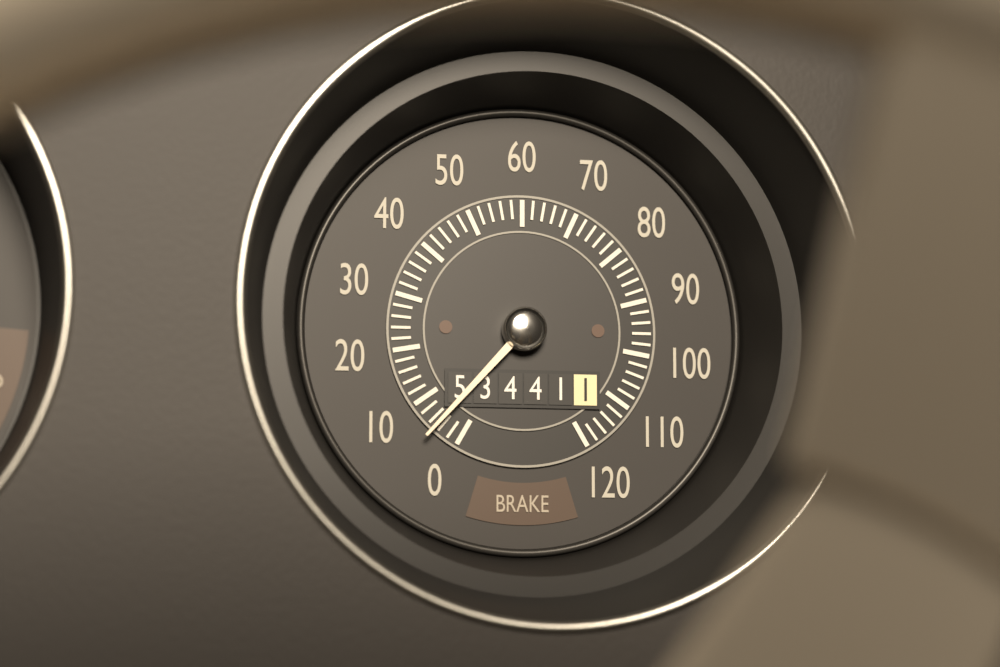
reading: 5 (no unit)
